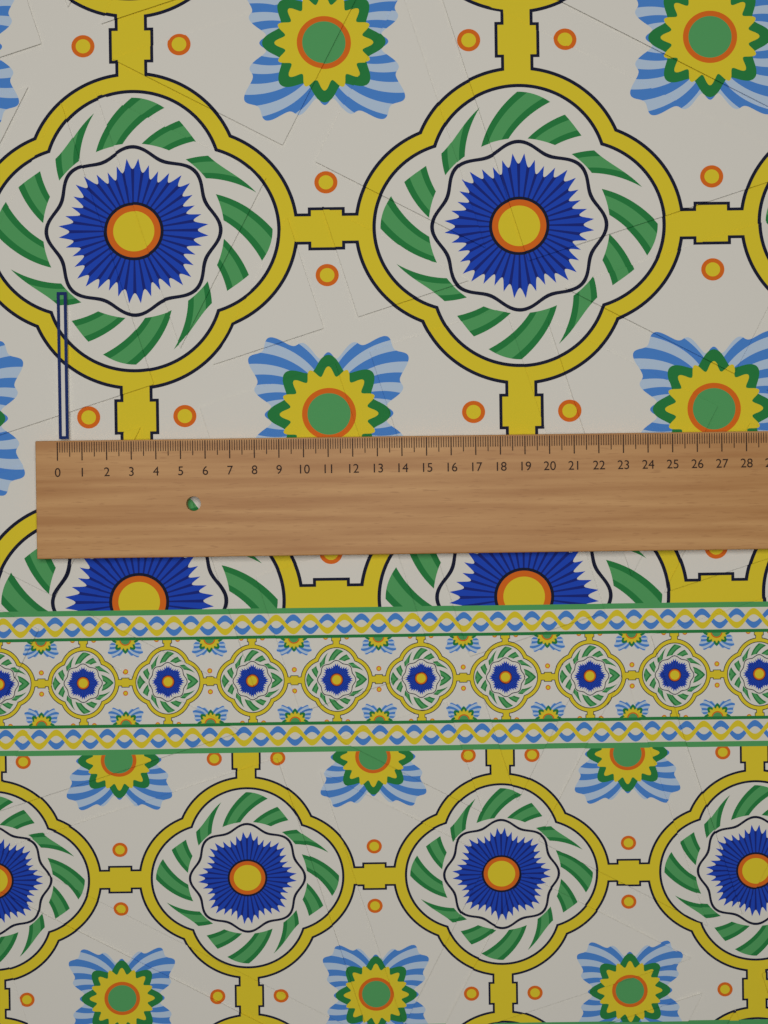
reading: 0.4 (no unit)
